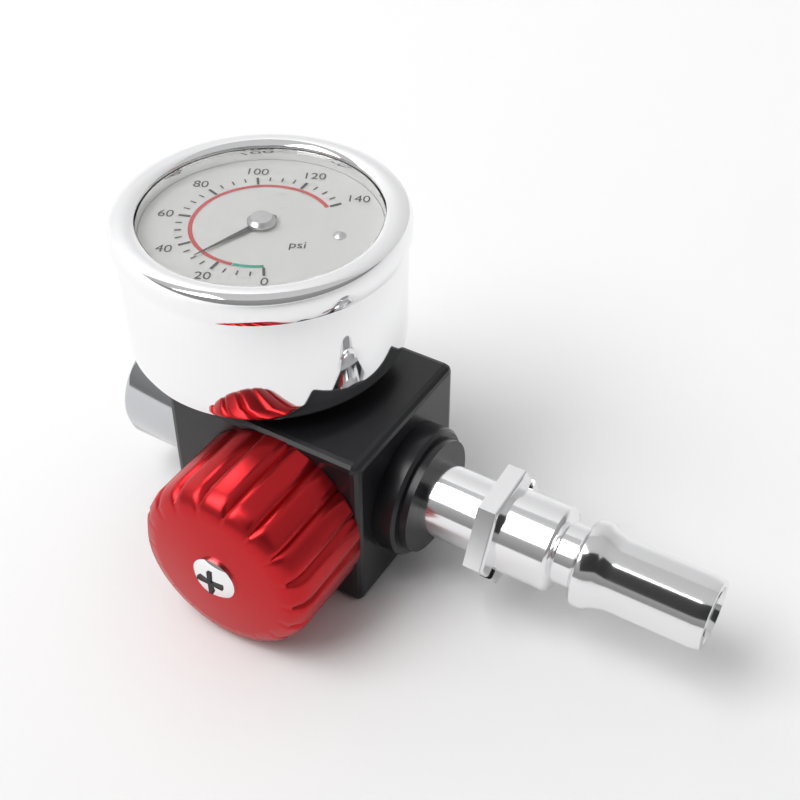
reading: 30 psi
